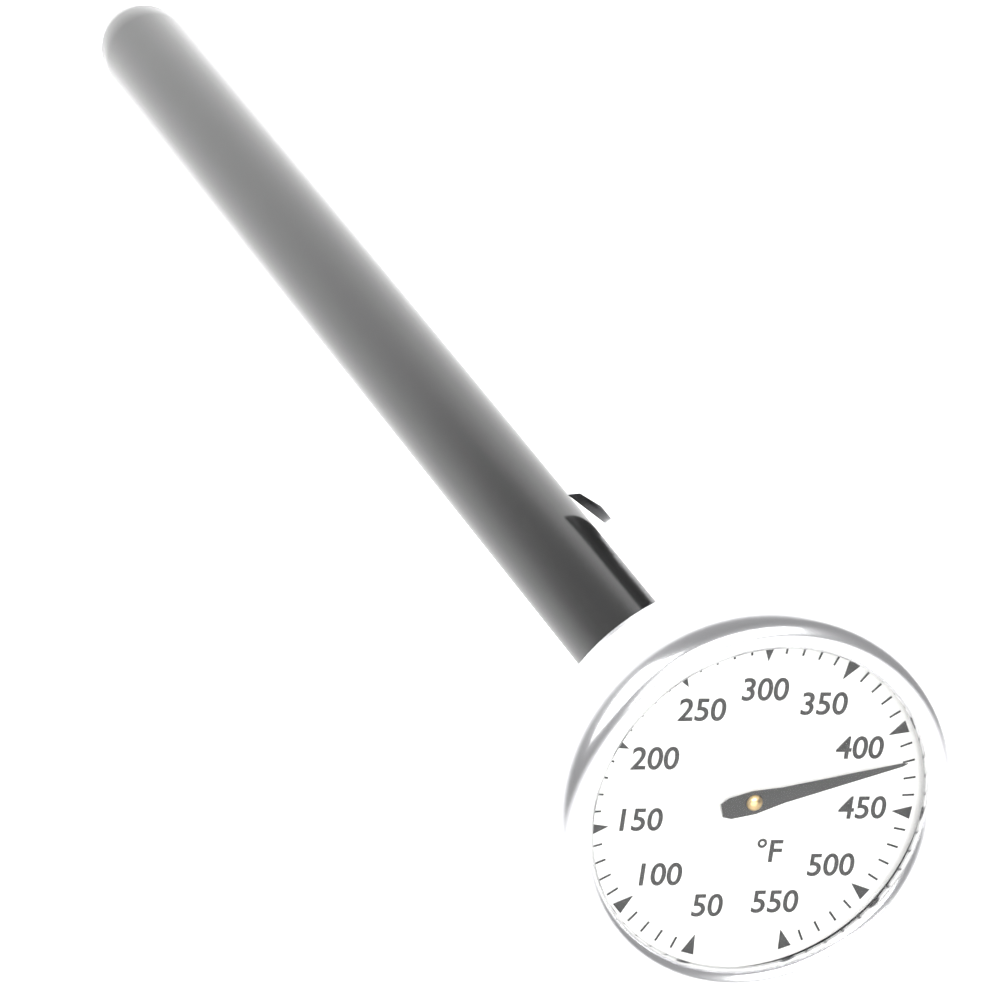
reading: 420 °F
